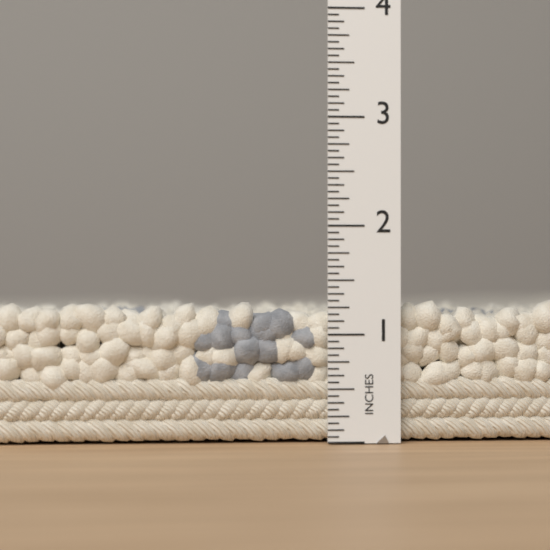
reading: 1.3125 in
